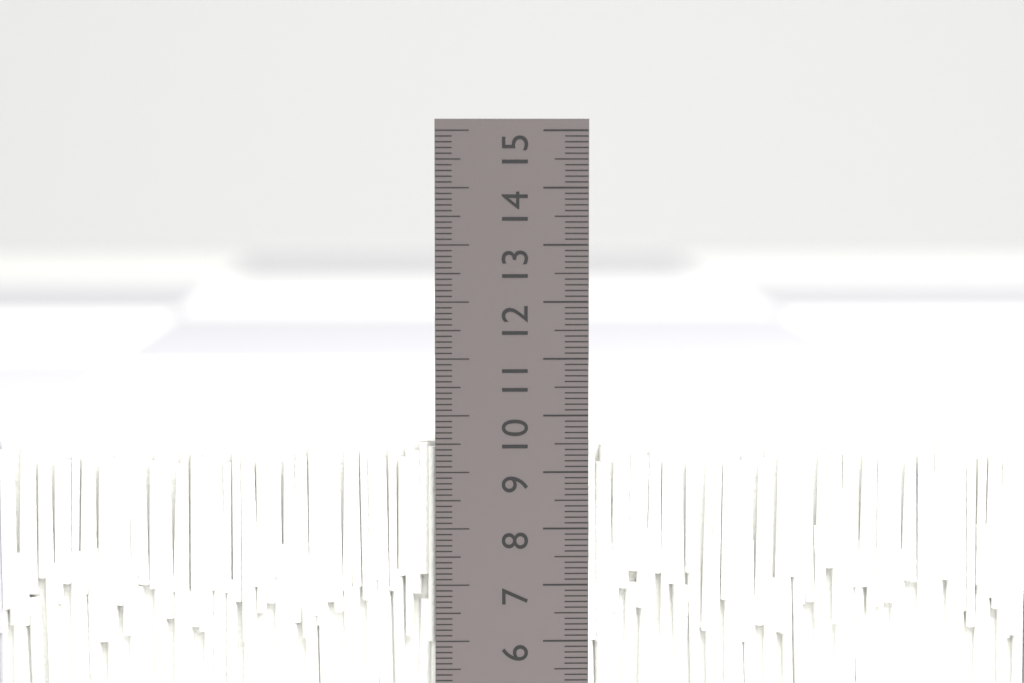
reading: 9.5 cm
